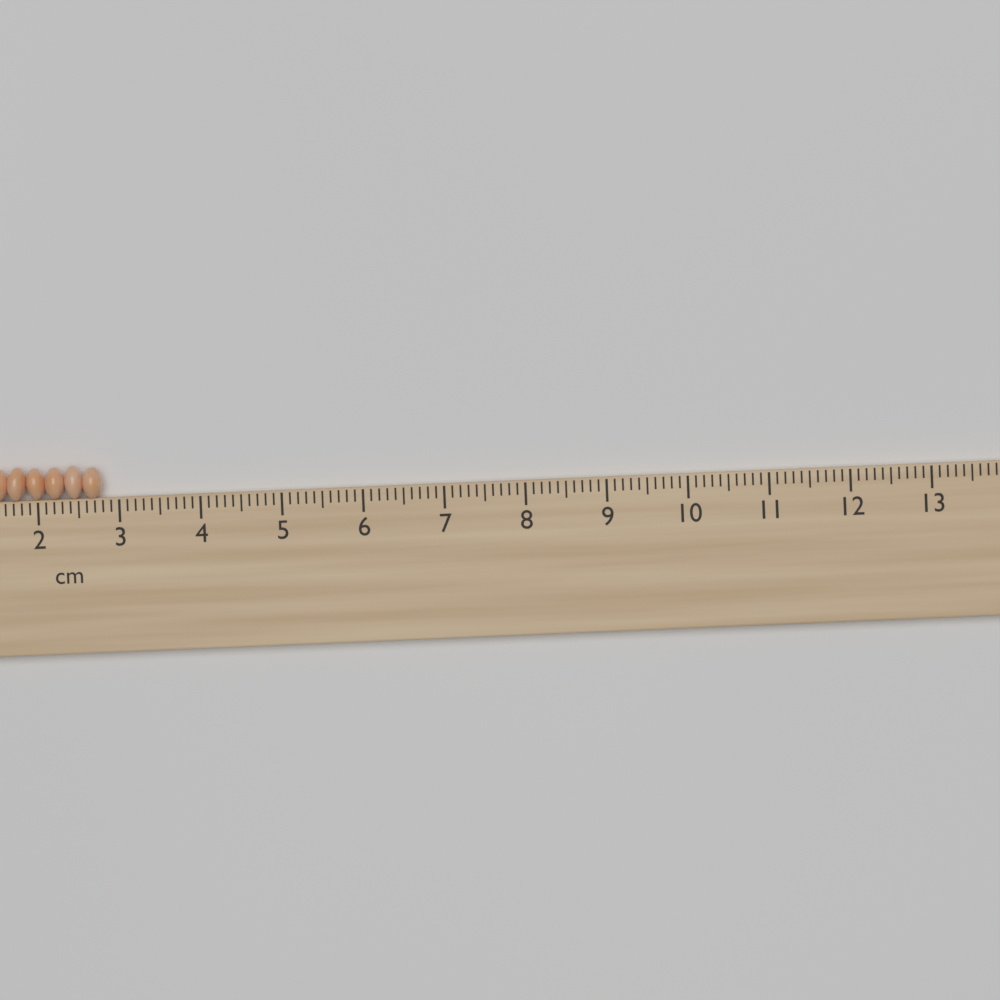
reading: 2.8 cm
